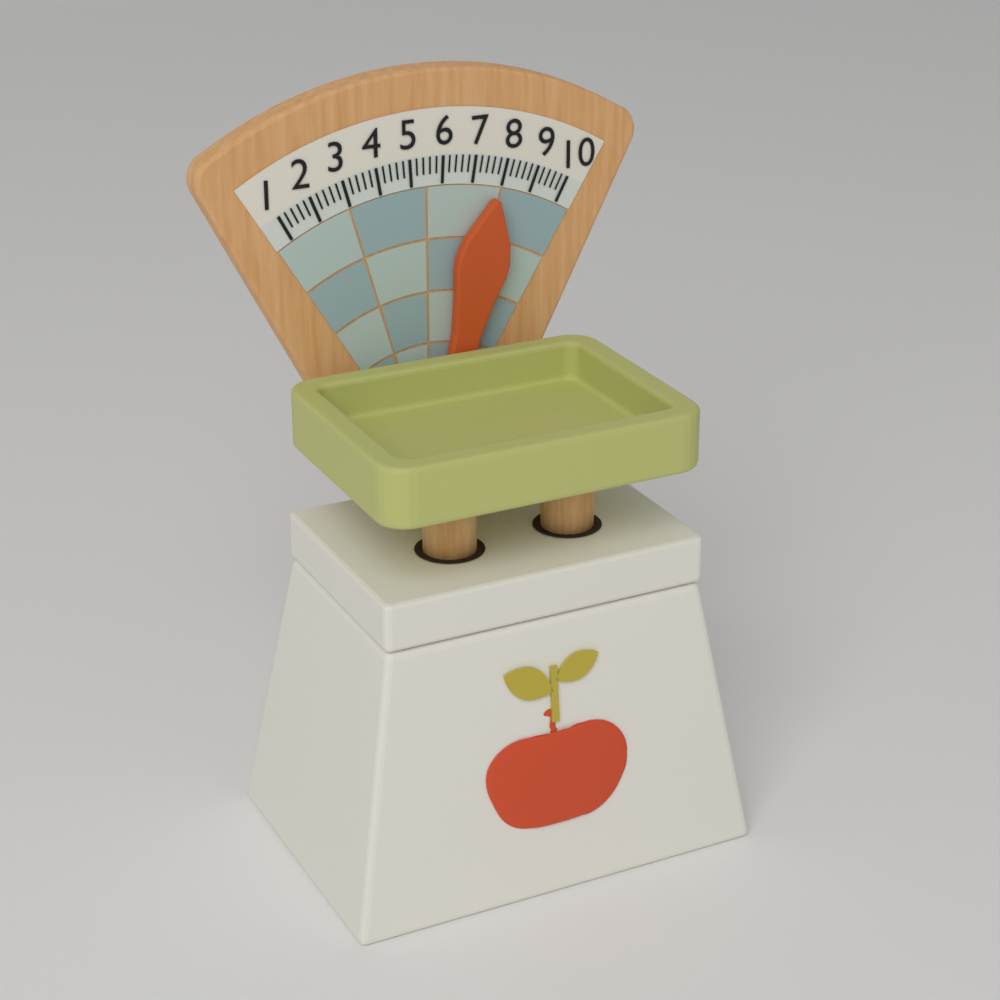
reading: 7.8 (no unit)
